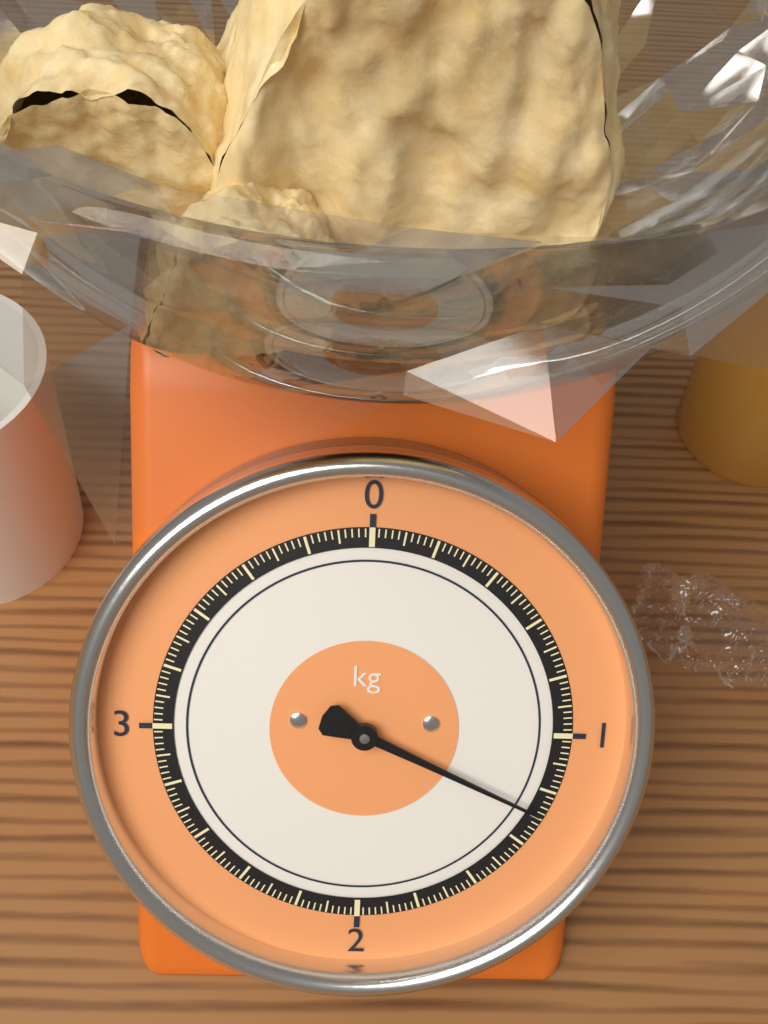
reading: 1.28 kg
